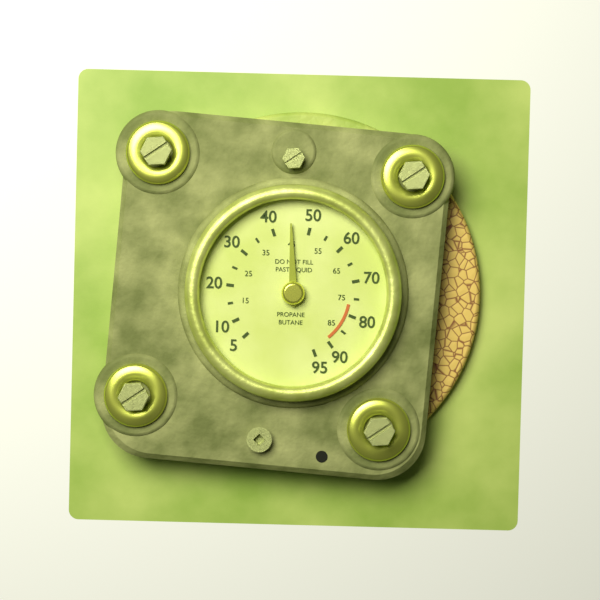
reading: 45 (no unit)
